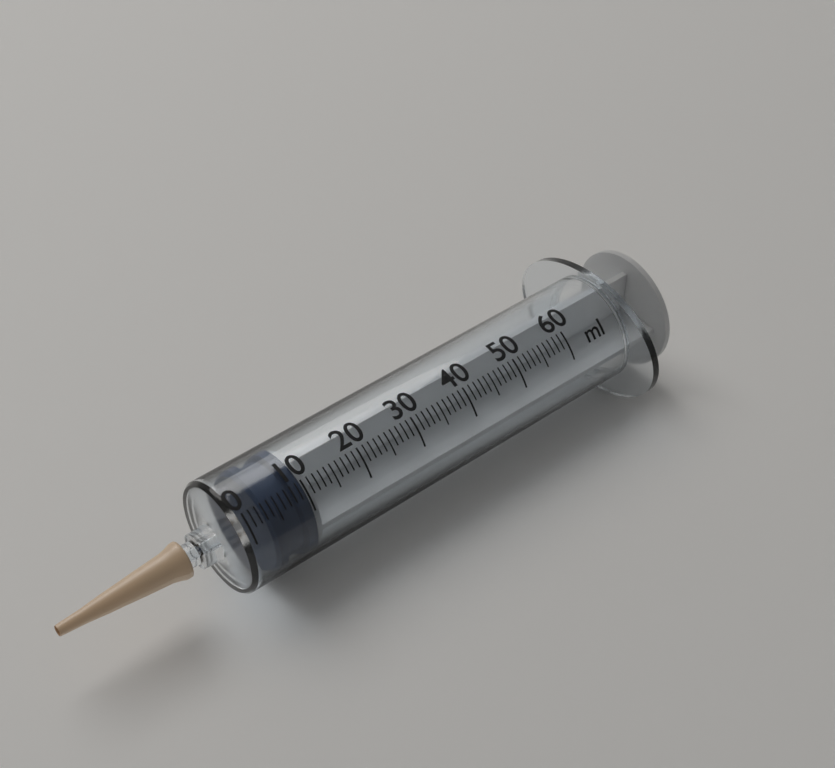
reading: 3 ml
